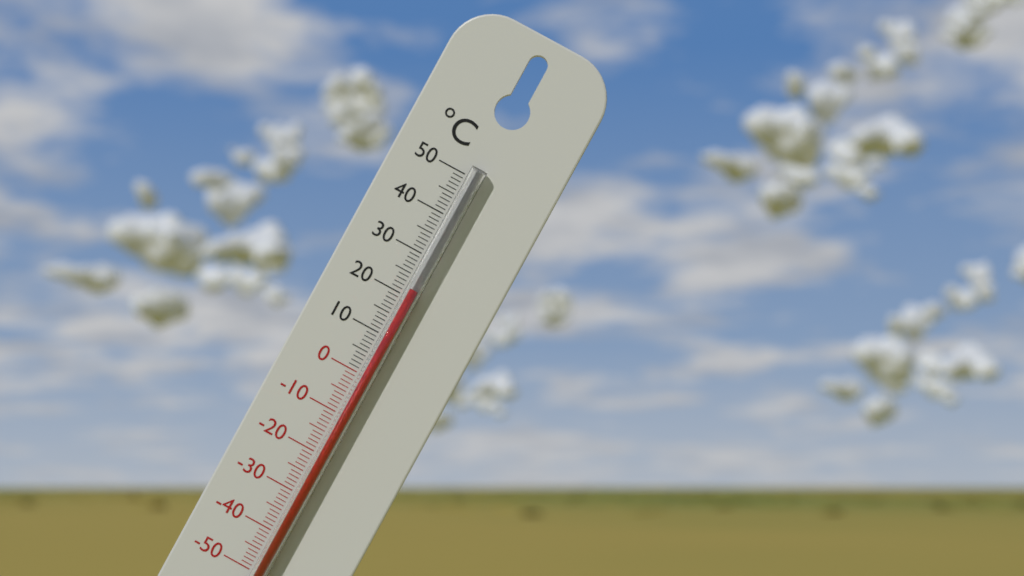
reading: 22 °C
